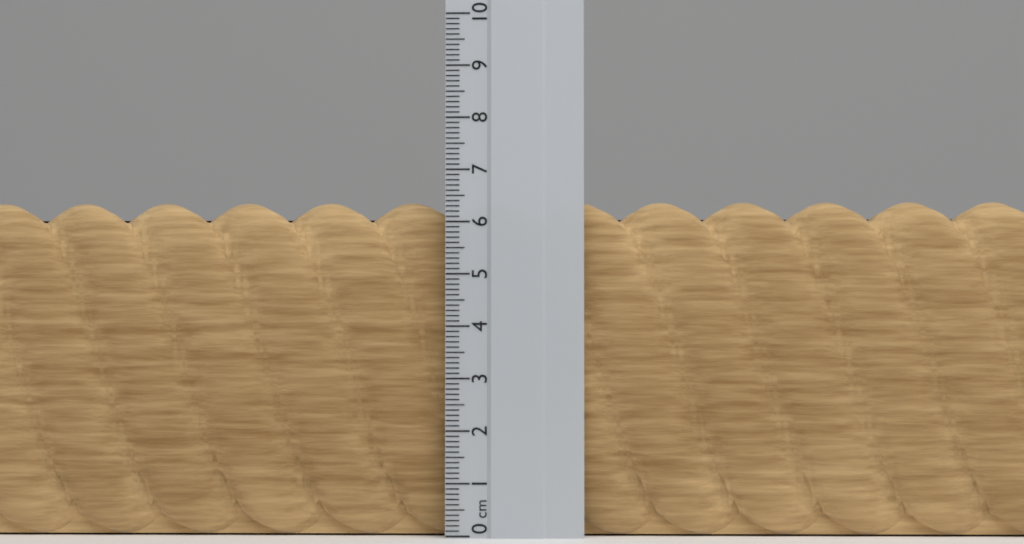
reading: 6.4 cm
